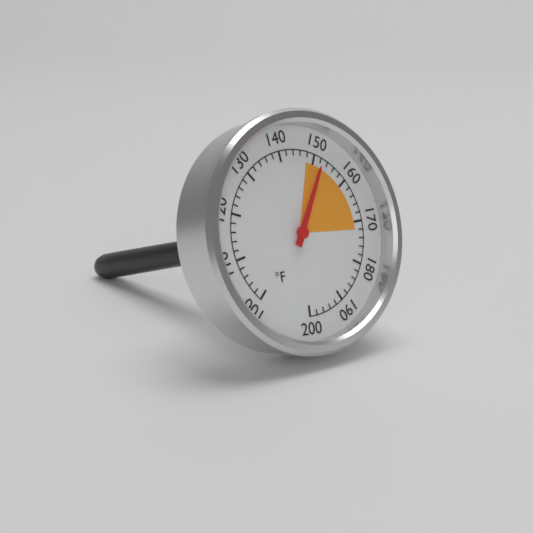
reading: 152 °F
